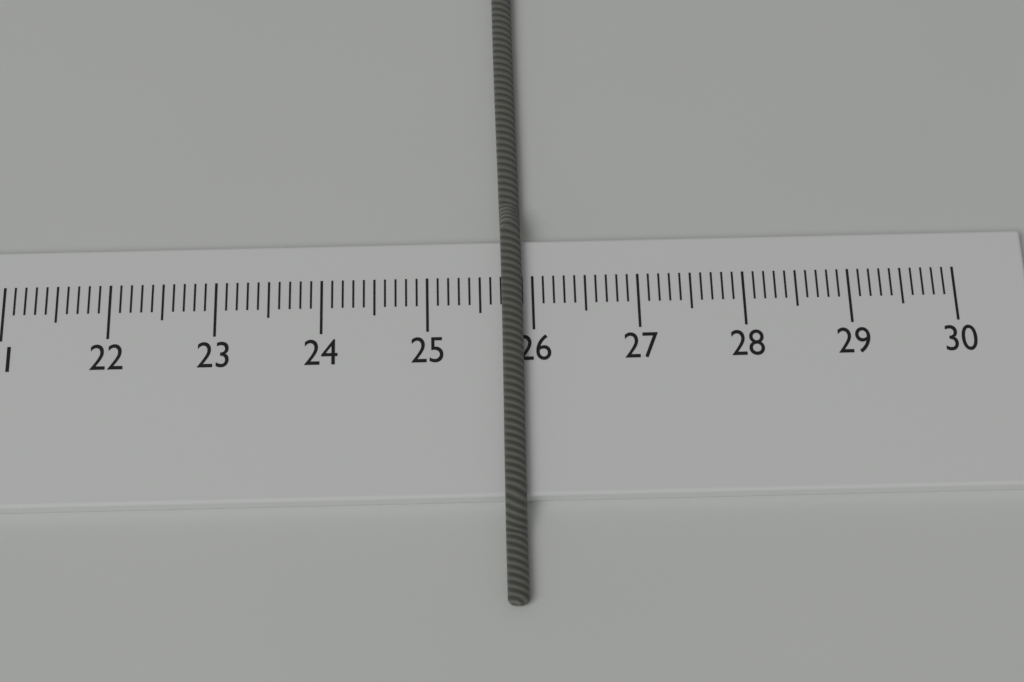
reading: 25.9 cm
